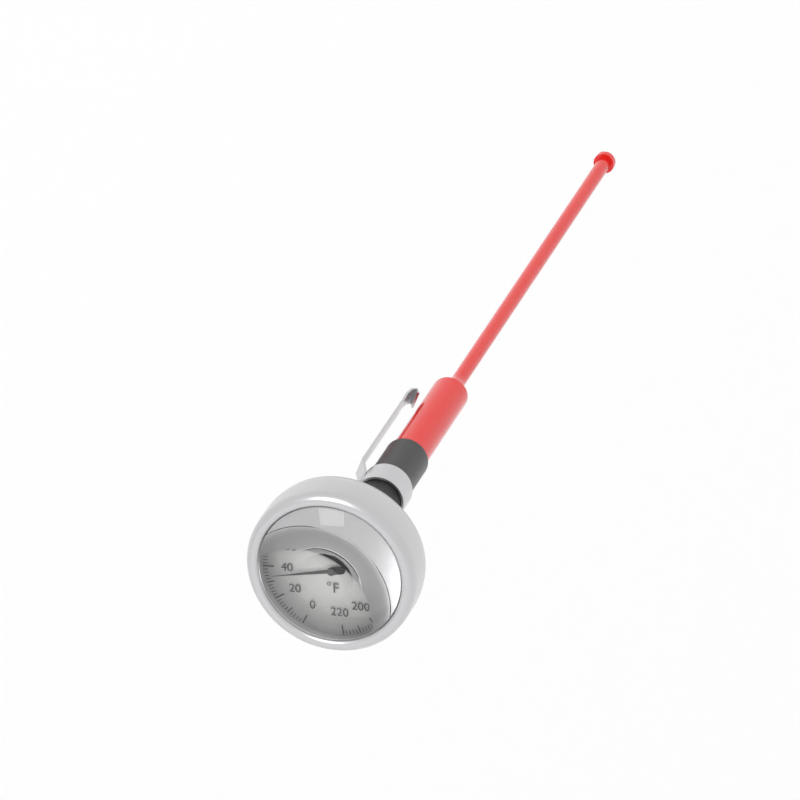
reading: 34 °F
